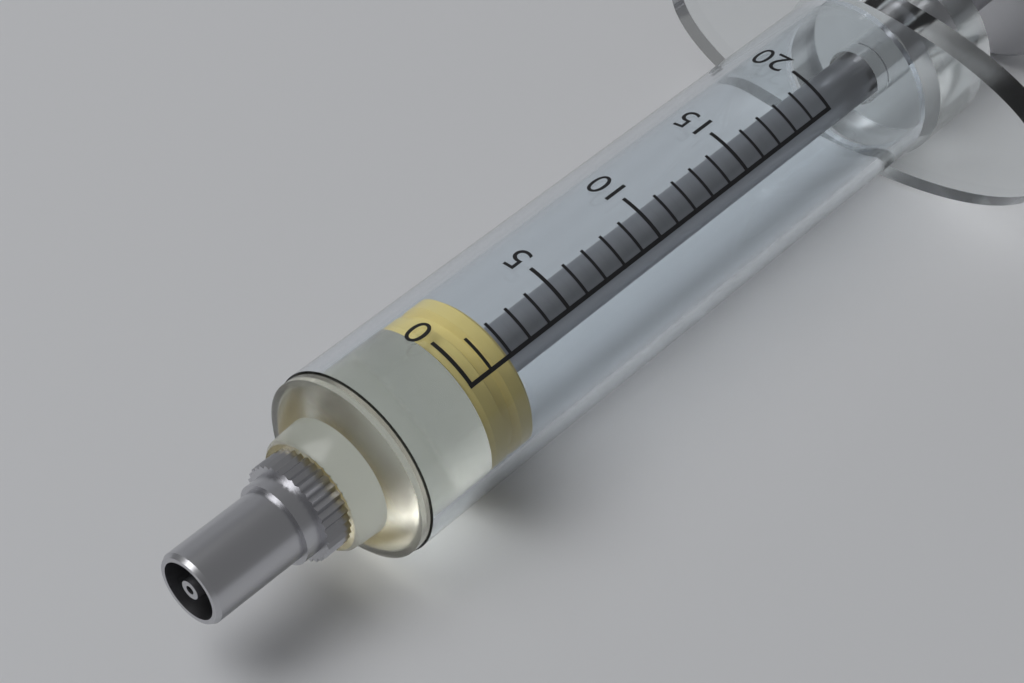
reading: 0 (no unit)
